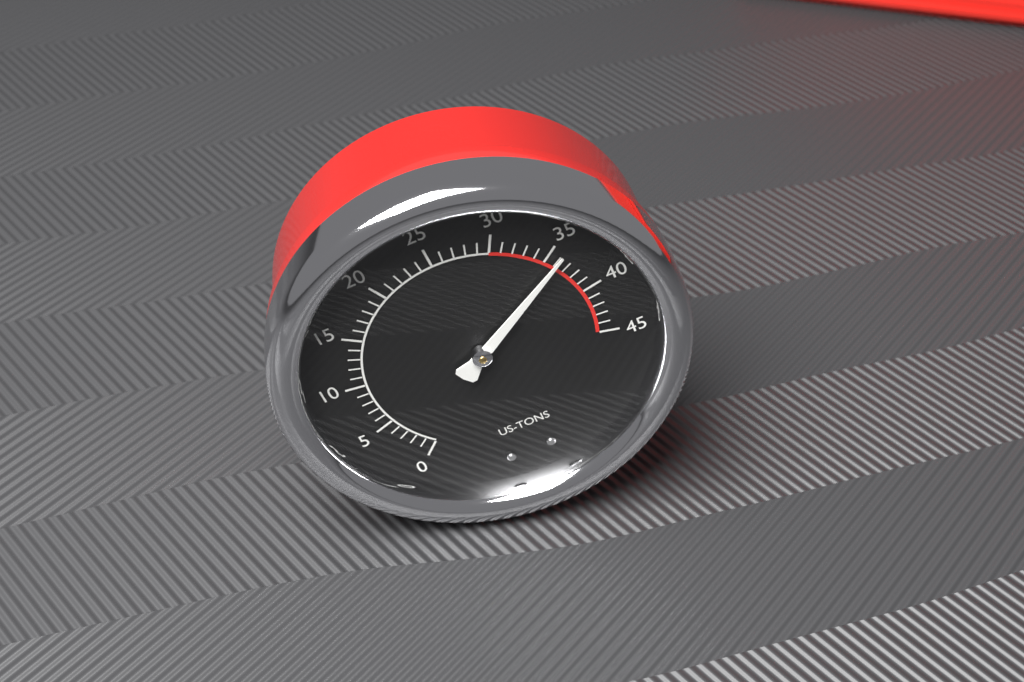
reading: 36 US tons
